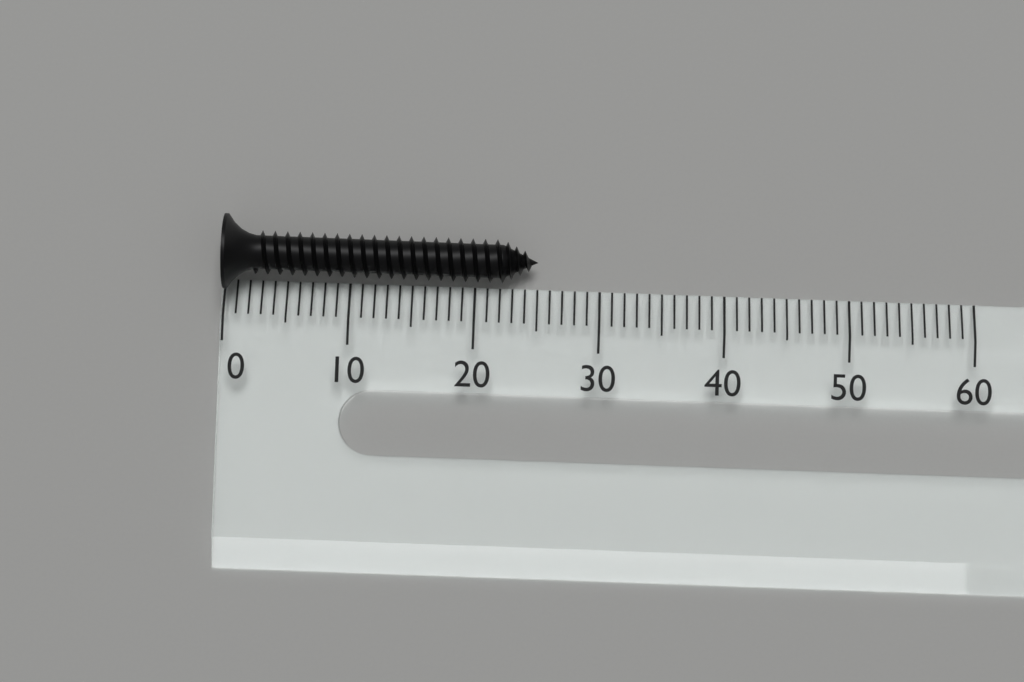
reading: 25 (no unit)
